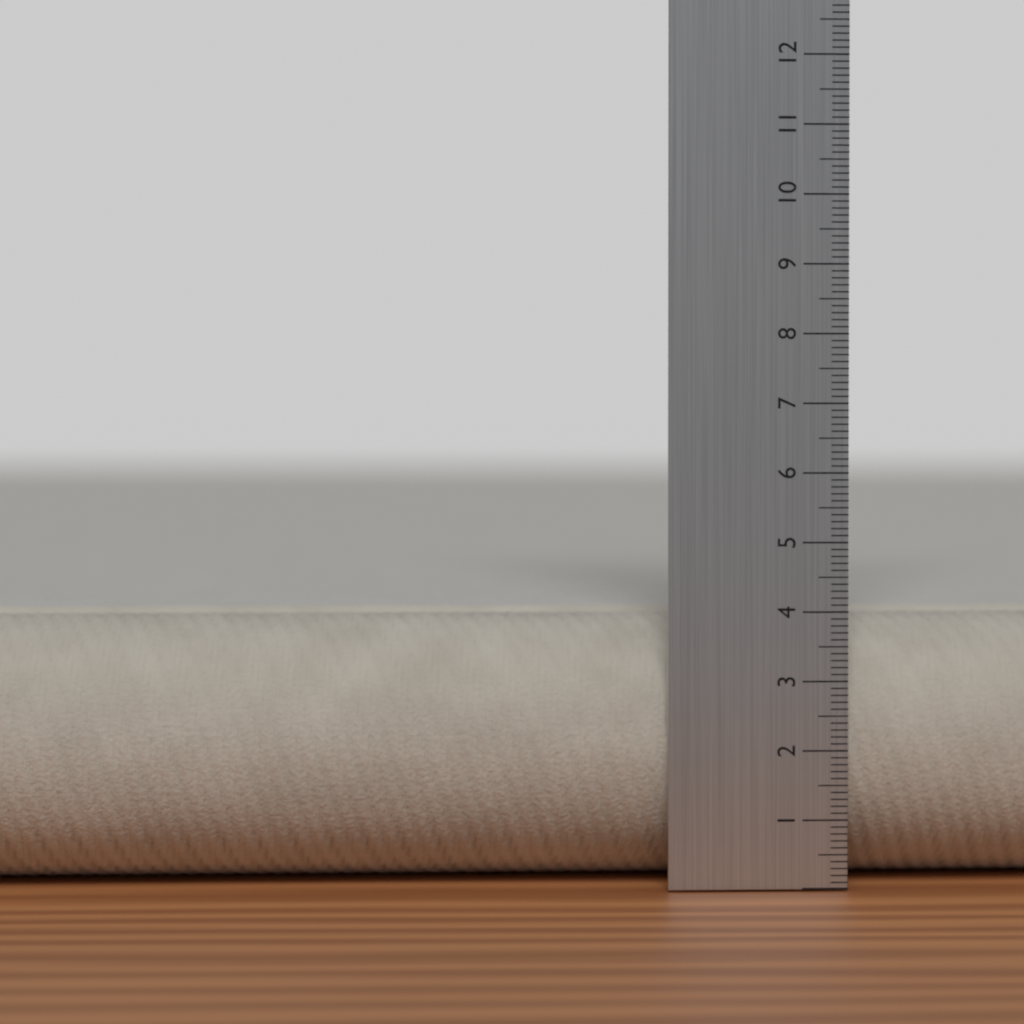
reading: 3.9 cm
